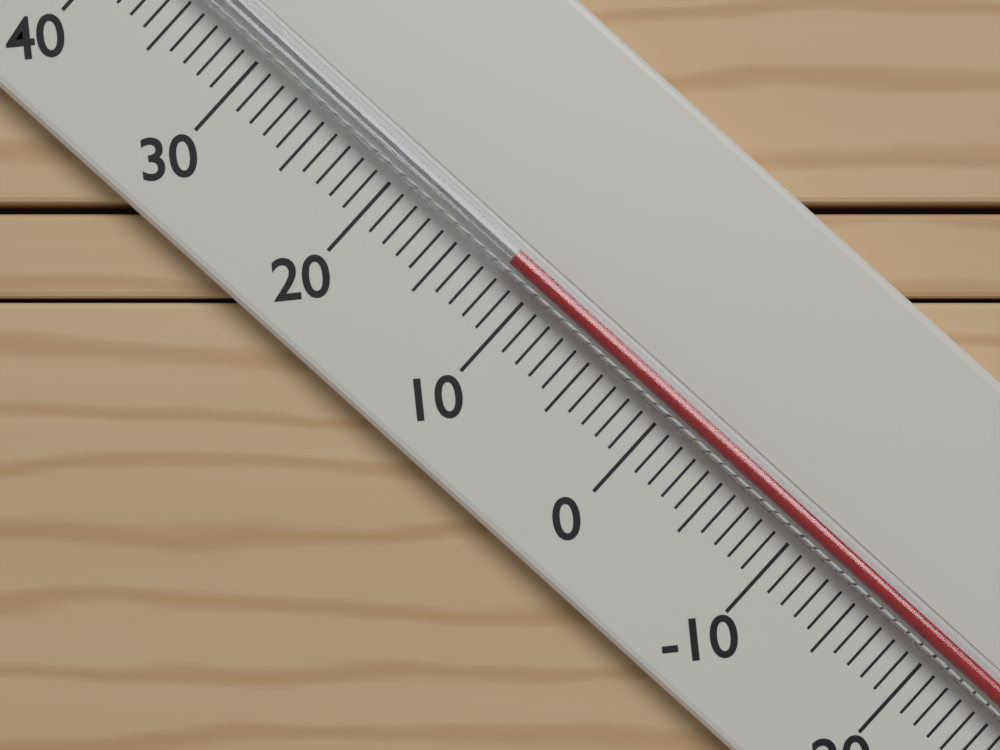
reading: 12 °C
